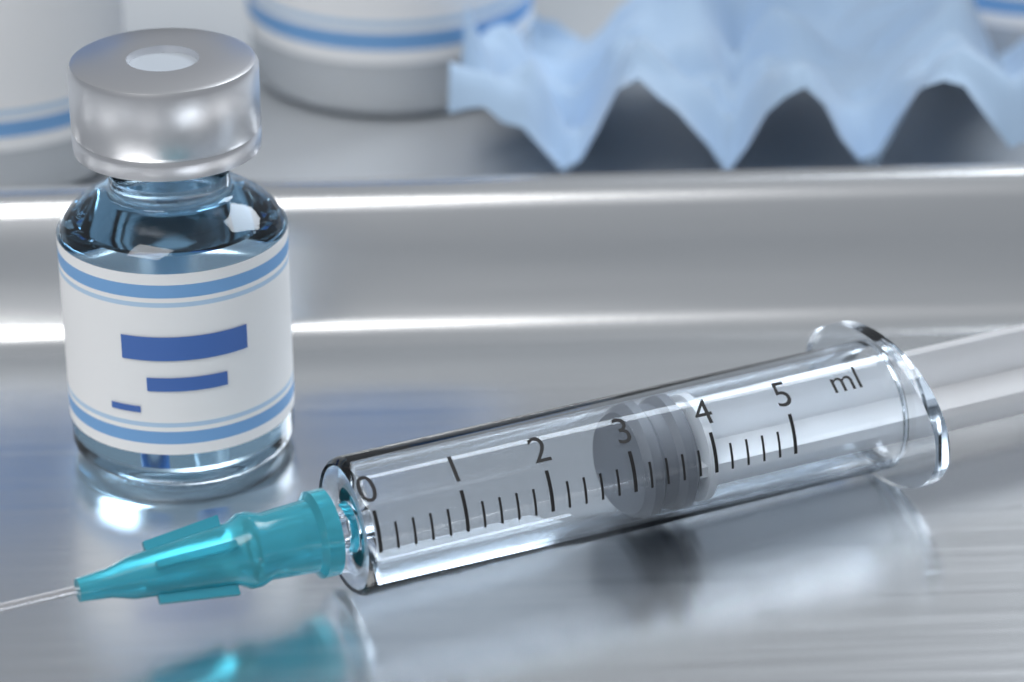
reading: 3.2 ml
